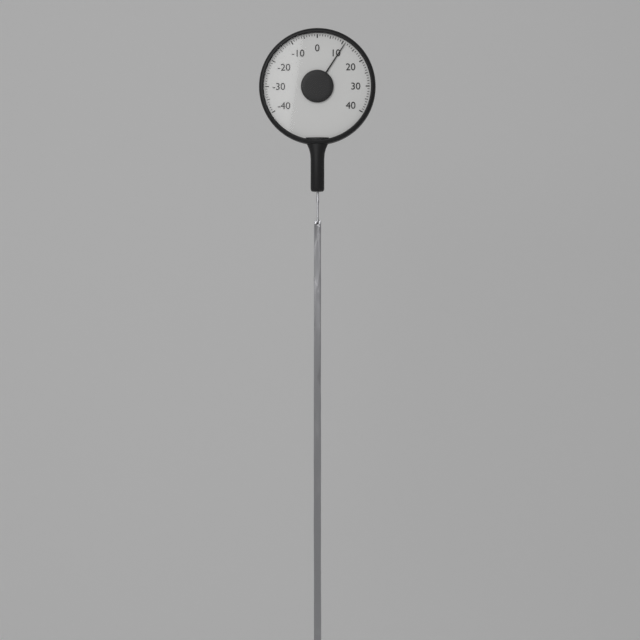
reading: 11 (no unit)
